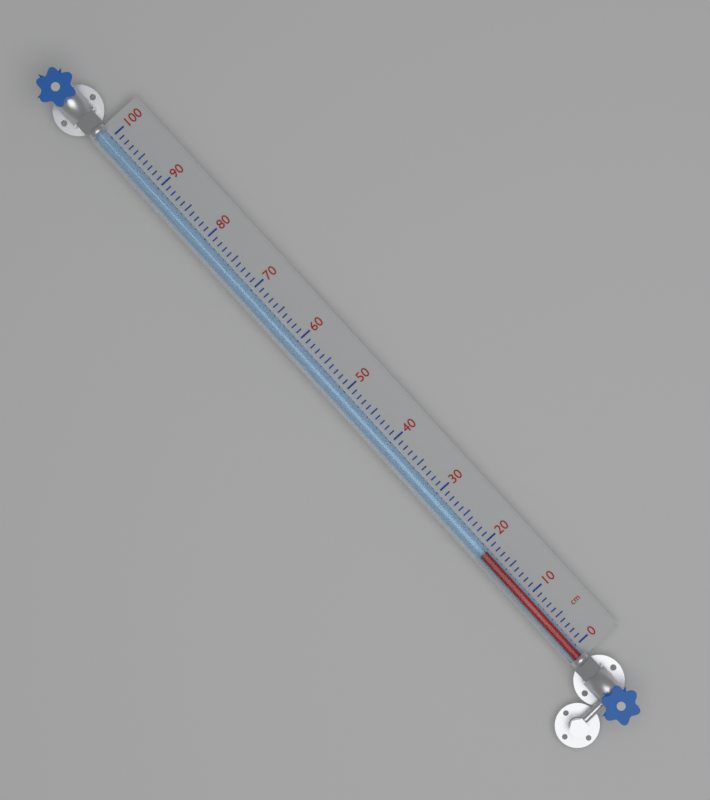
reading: 19 cm
